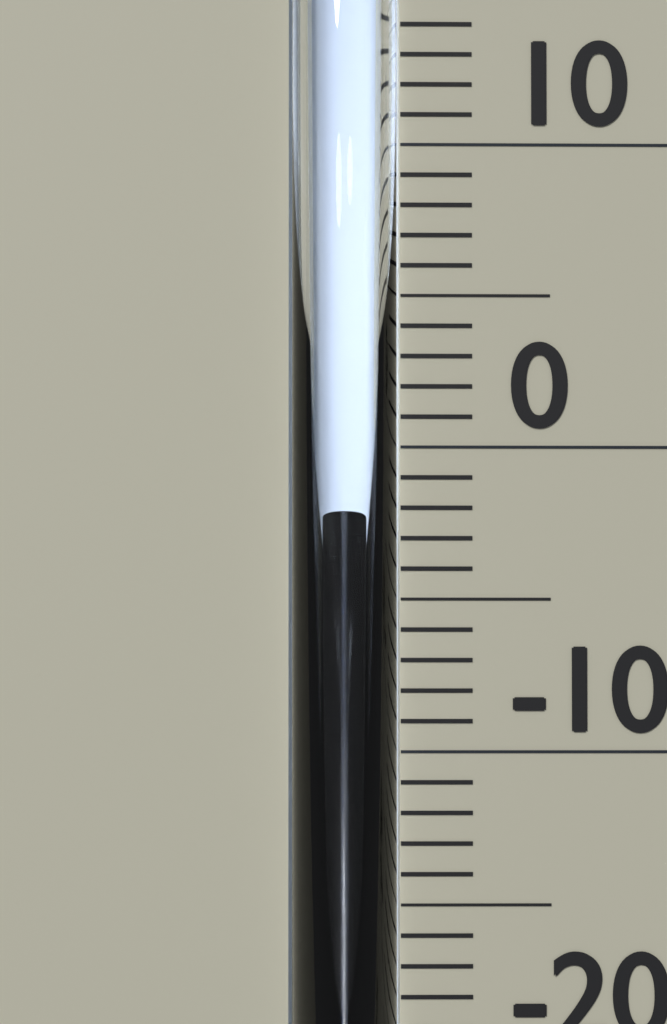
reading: -2 °C
